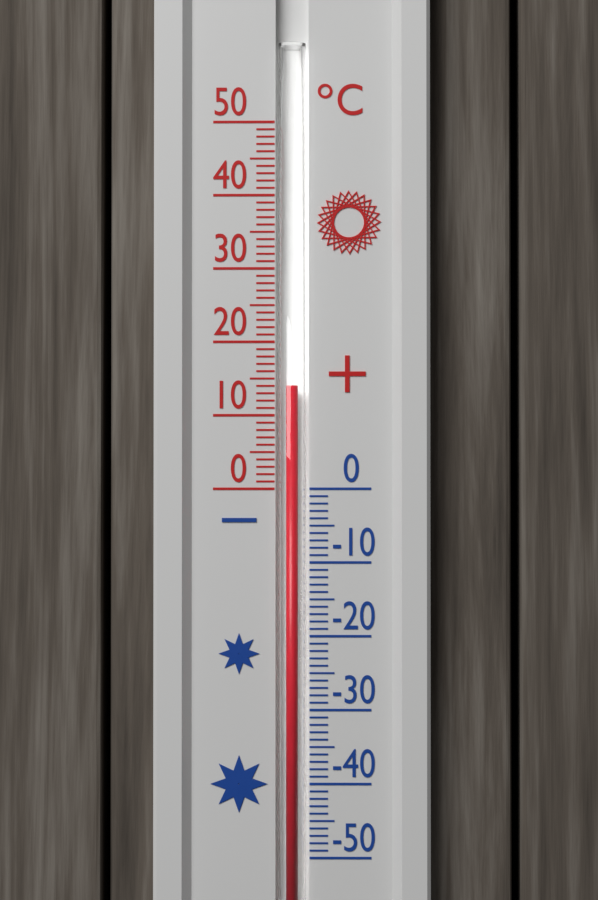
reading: 14 °C
